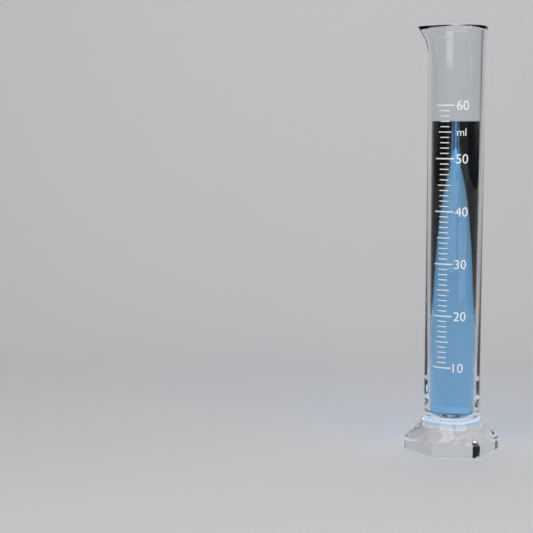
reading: 57 ml
